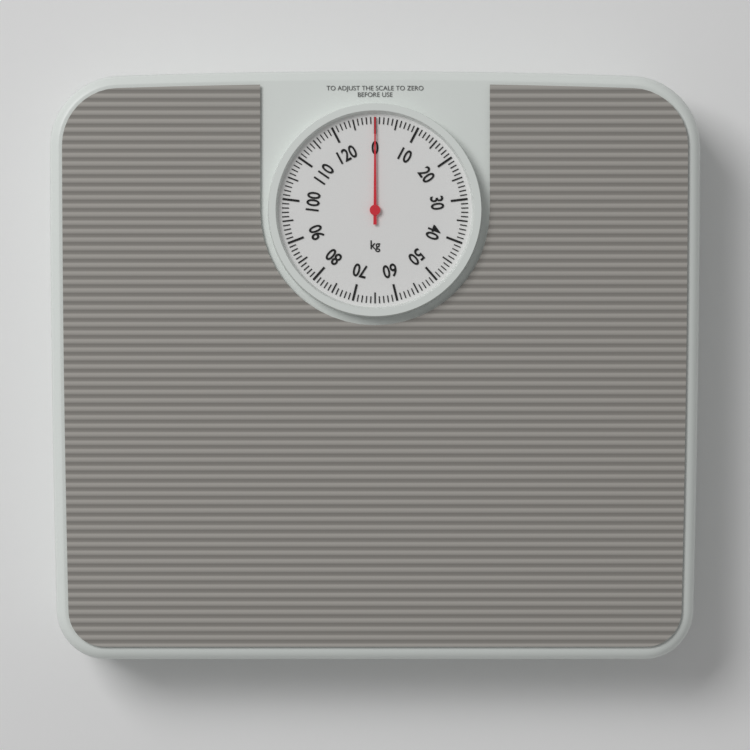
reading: 0 kg
